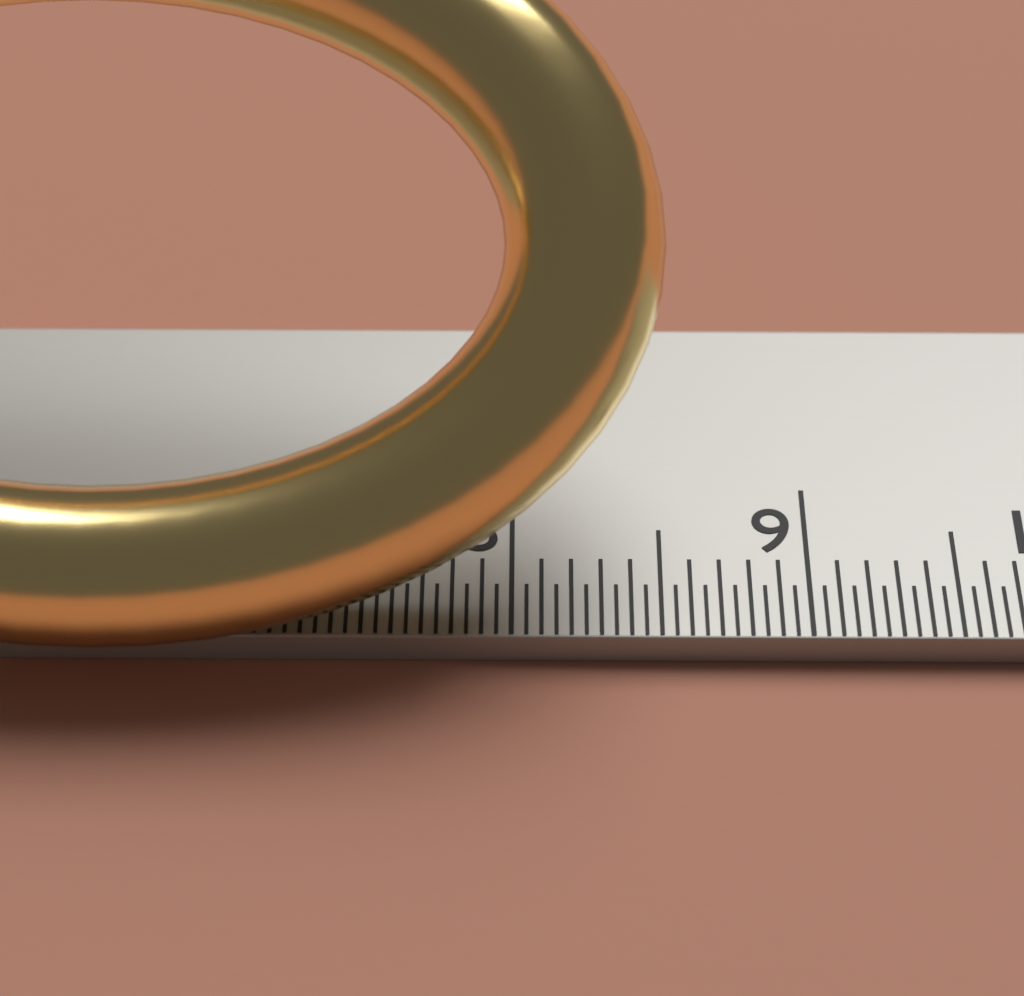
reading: 8.50 cm
